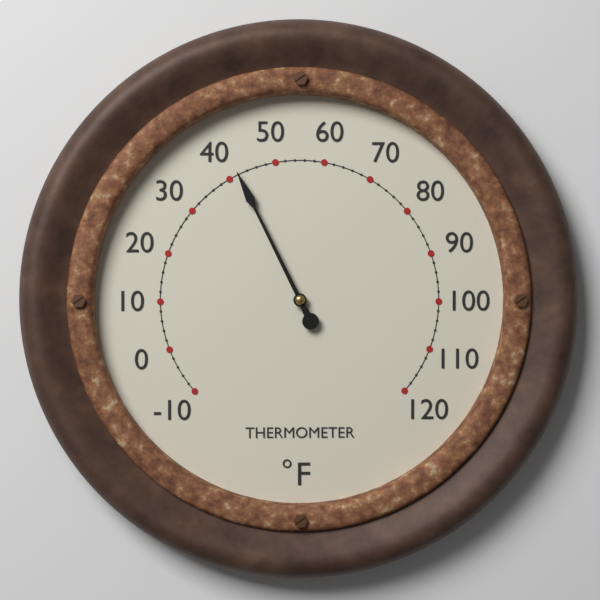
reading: 42 °F
